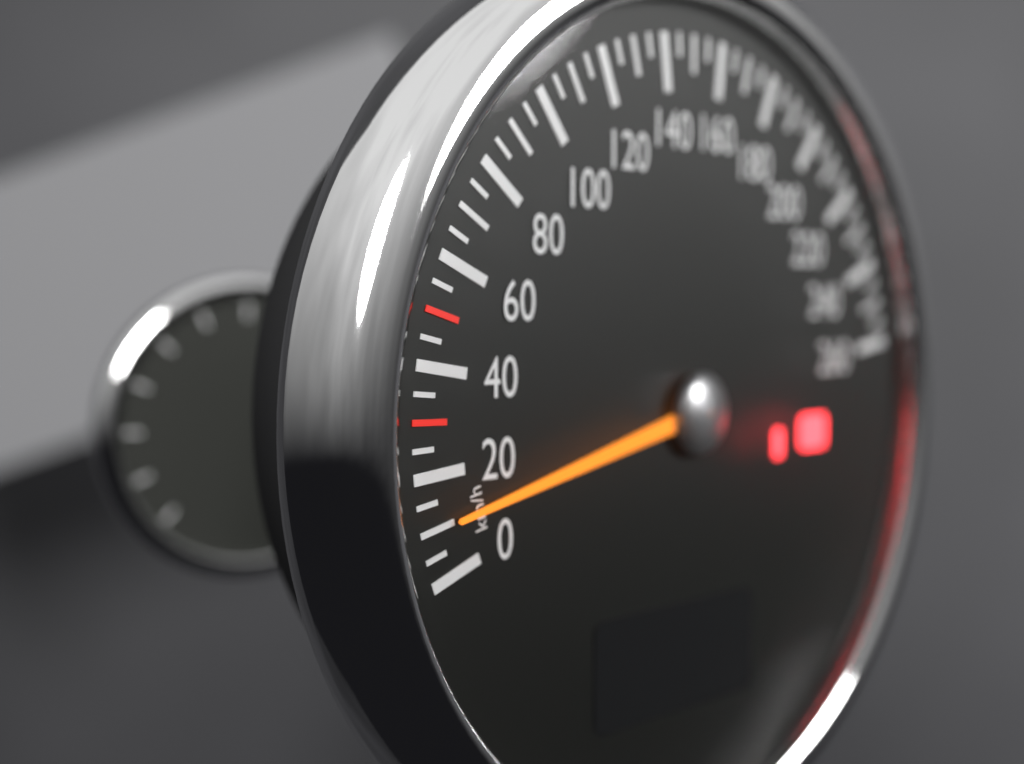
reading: 10 km/h
